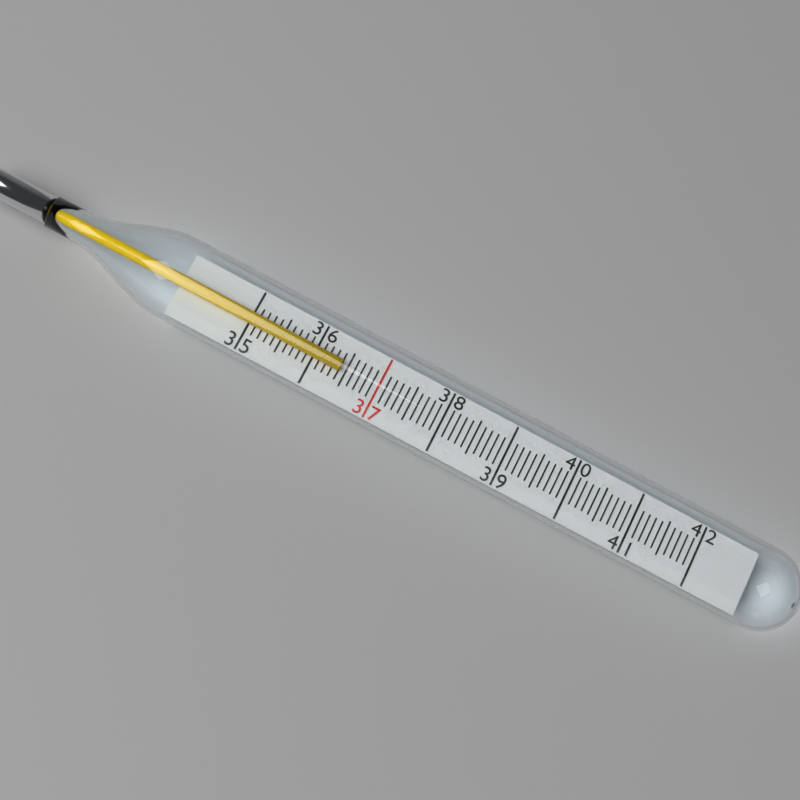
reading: 36.4 (no unit)
